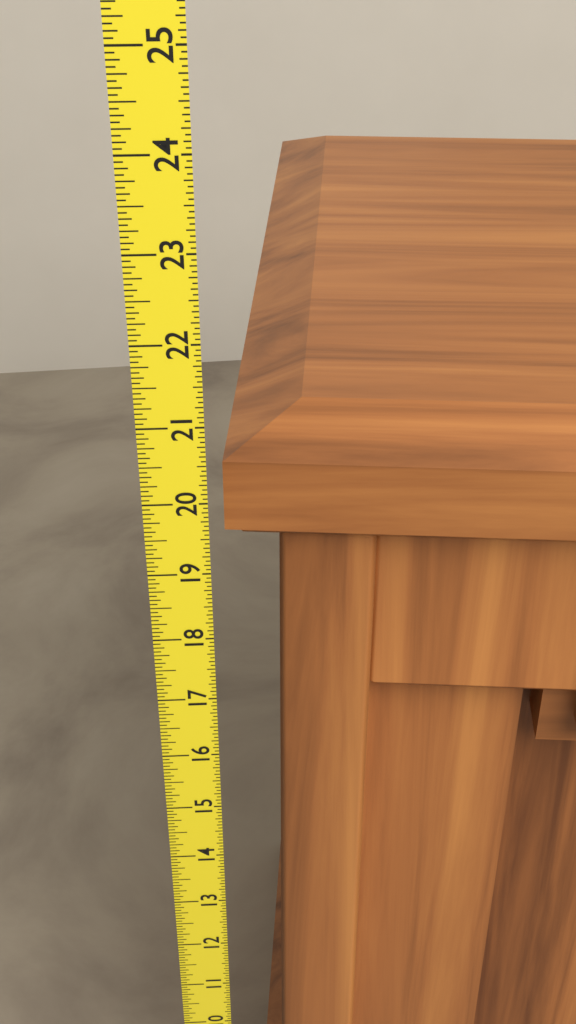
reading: 20.7500 (no unit)
